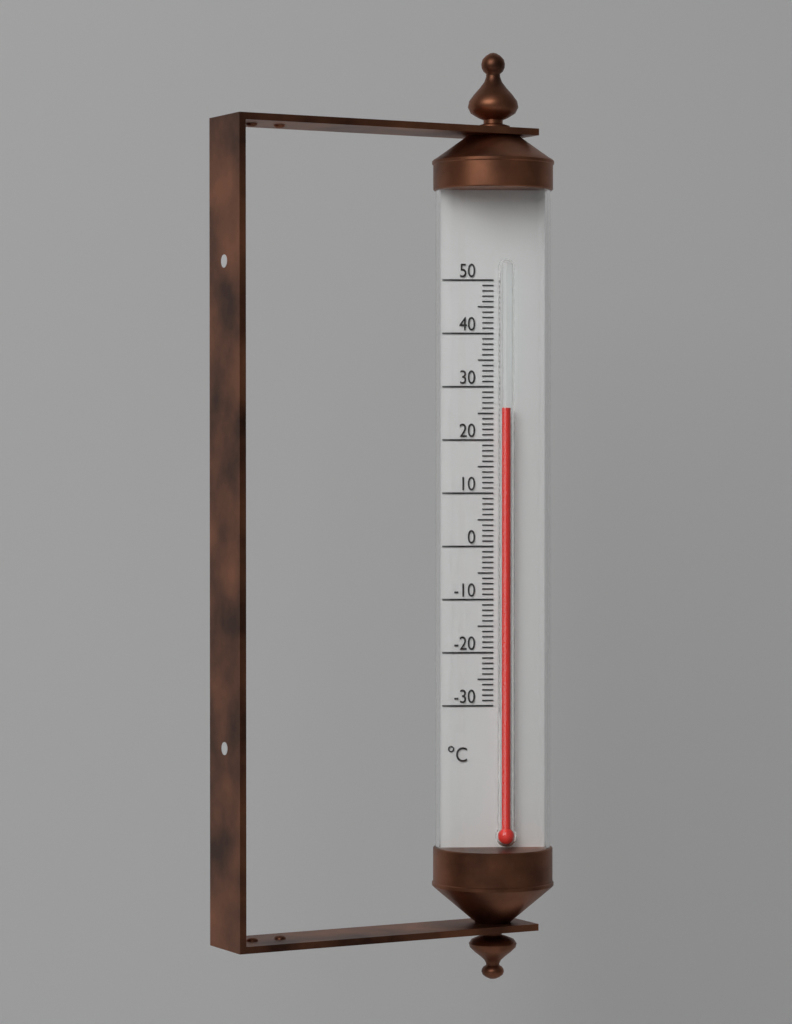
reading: 26 °C
